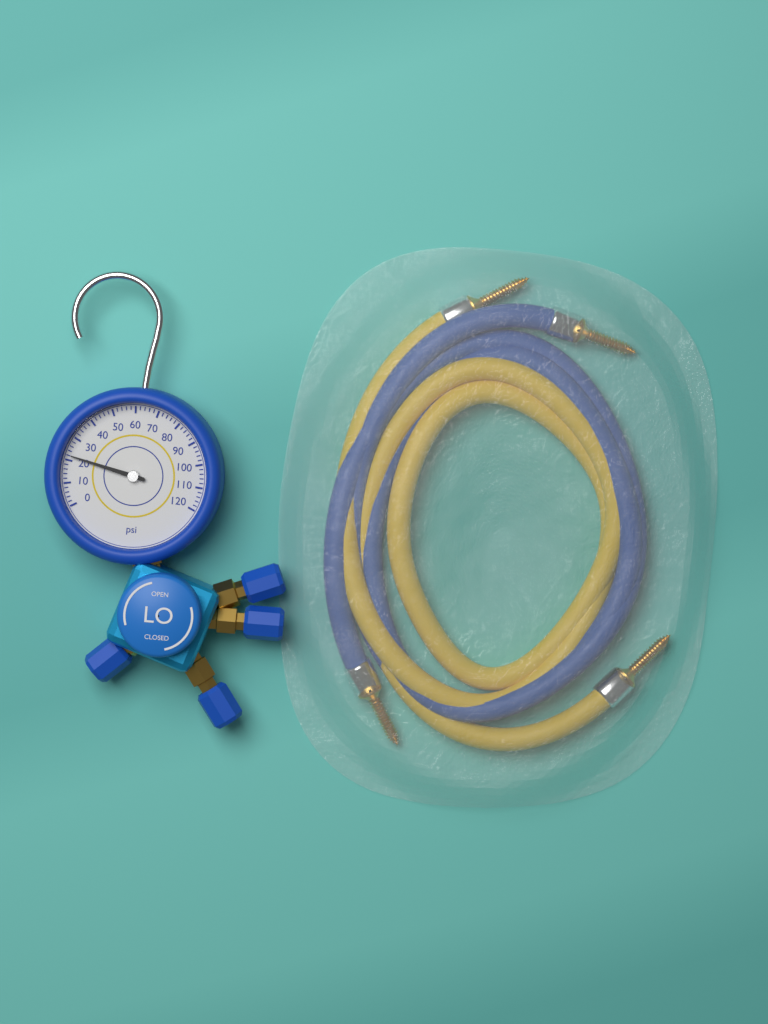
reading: 22 psi
